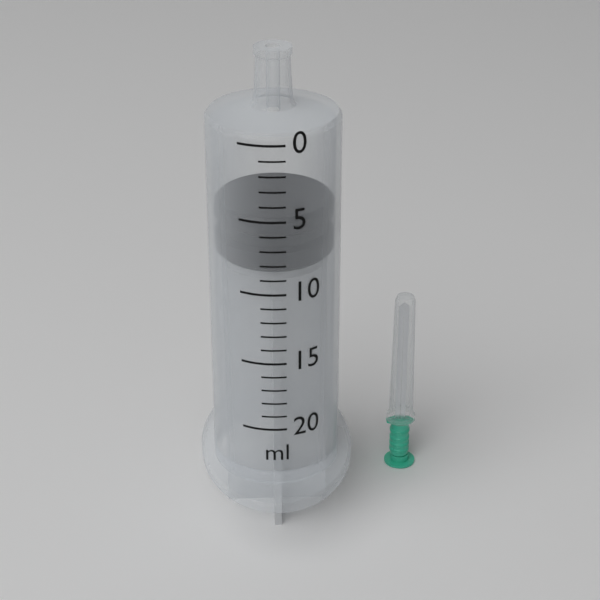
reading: 5 ml
